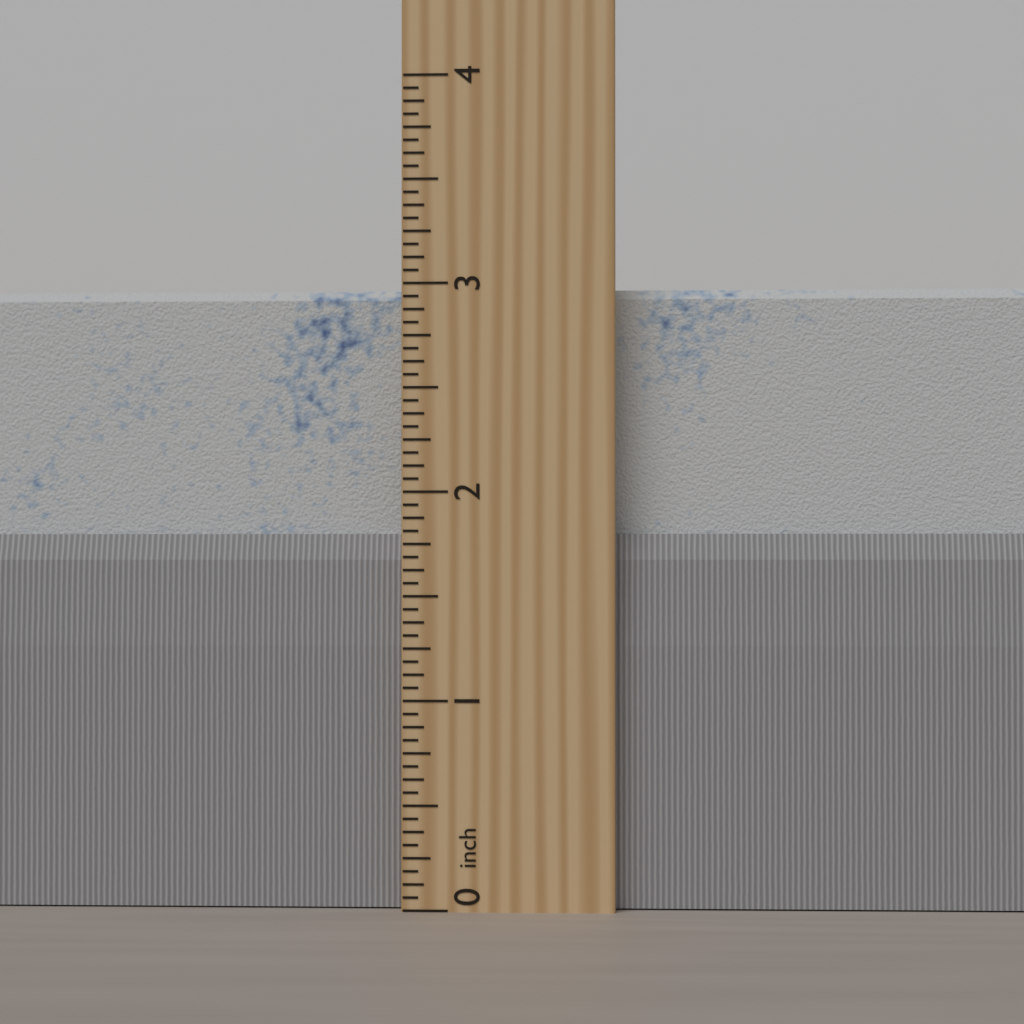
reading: 3.0000 inch
